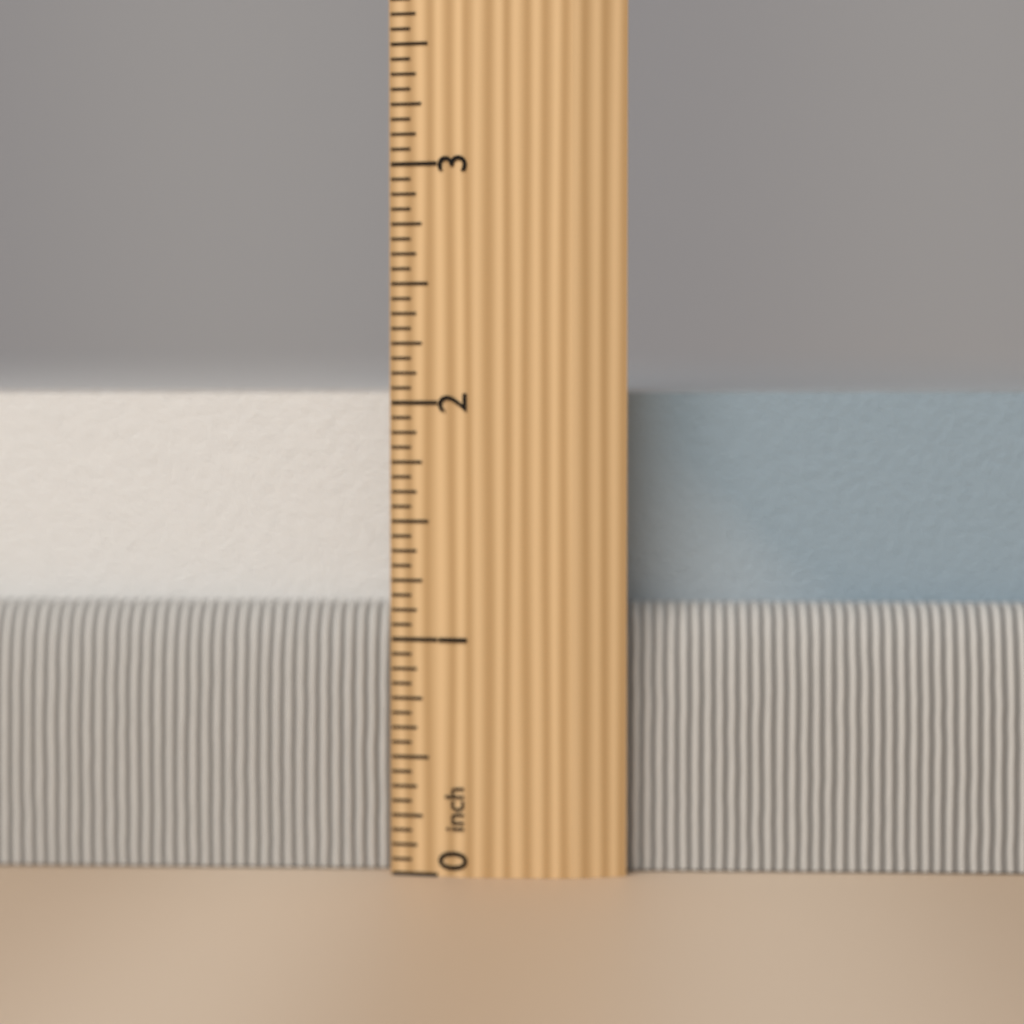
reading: 2.0625 inch
